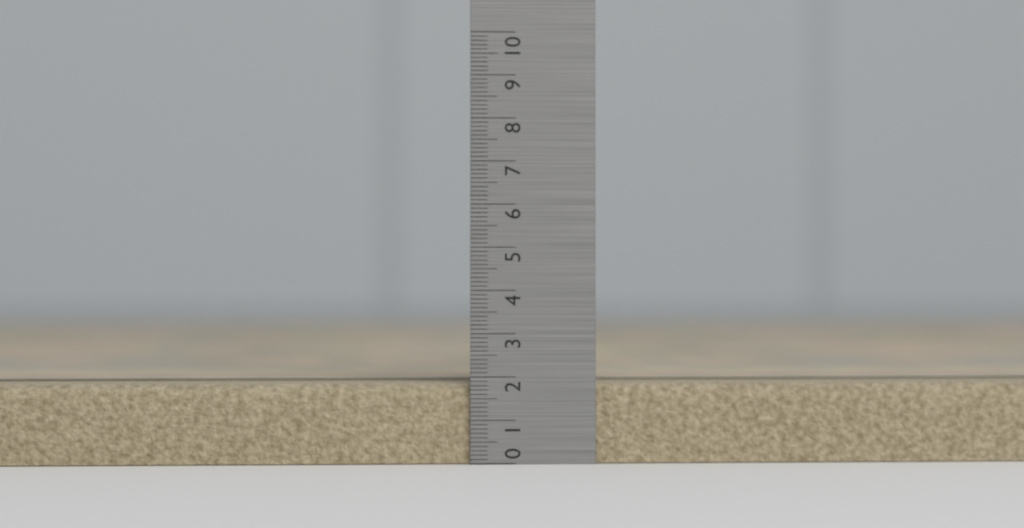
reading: 1.9 (no unit)
